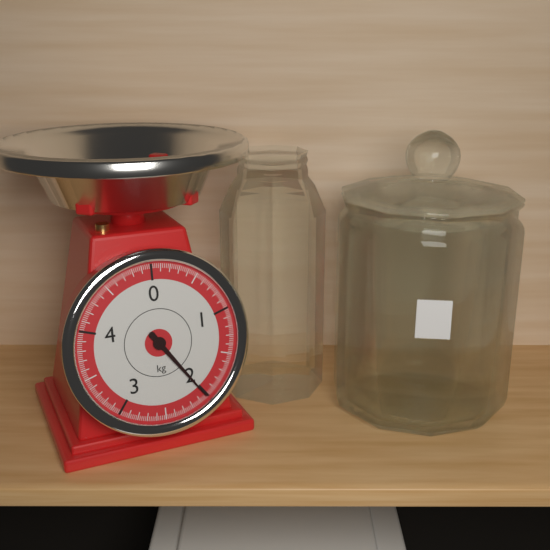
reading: 2.02 kg
